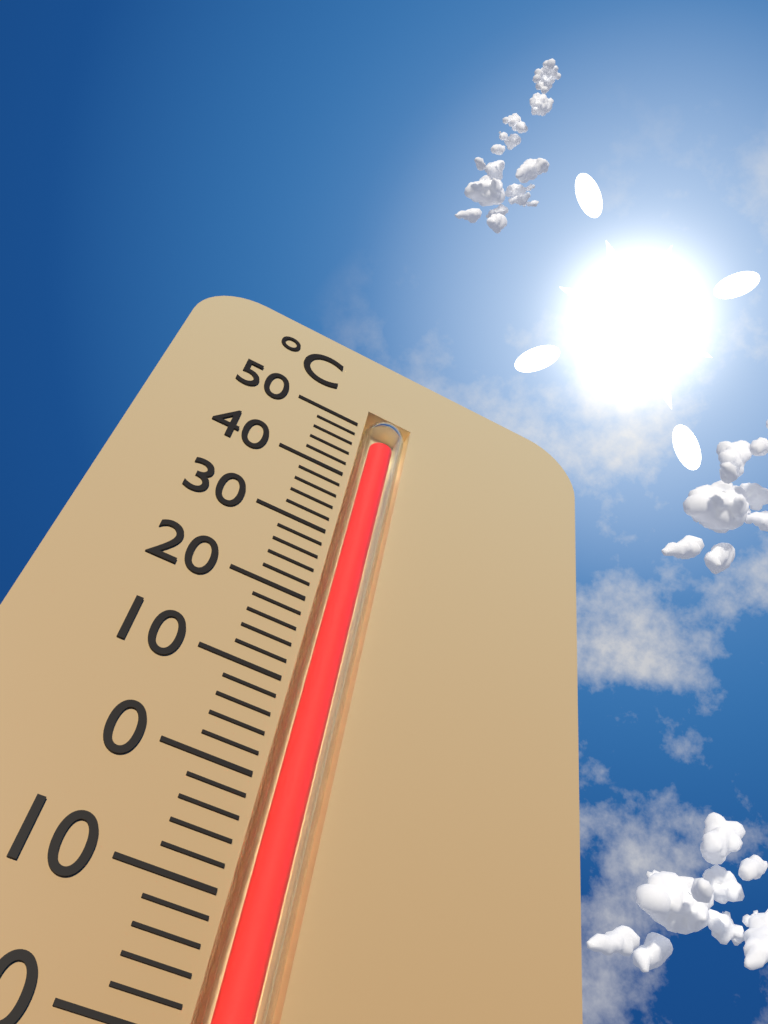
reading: 48 °C
